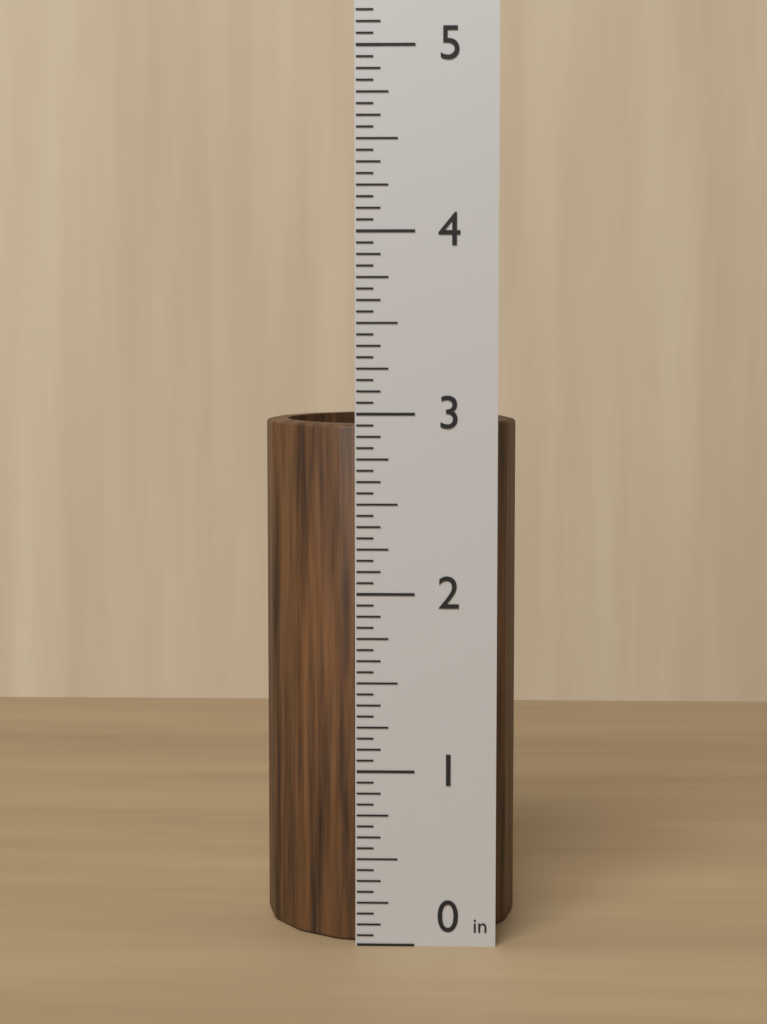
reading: 2.9375 in
